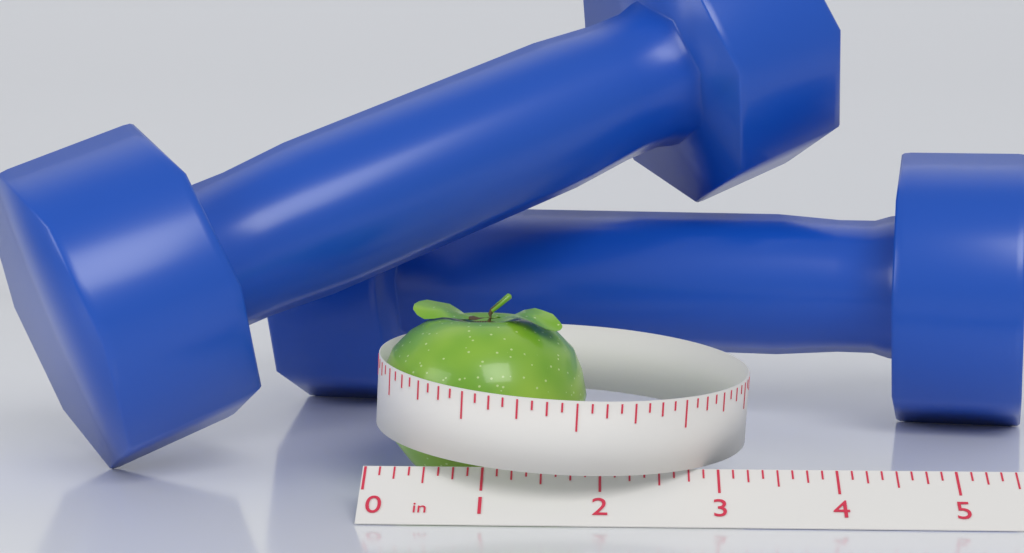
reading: 1.875 in
